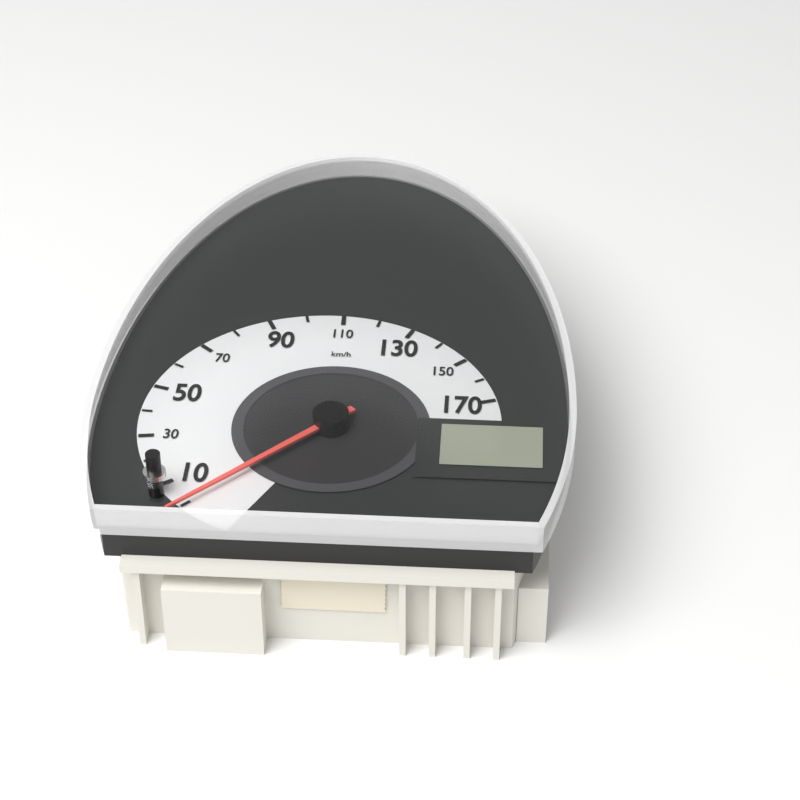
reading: 0 km/h
